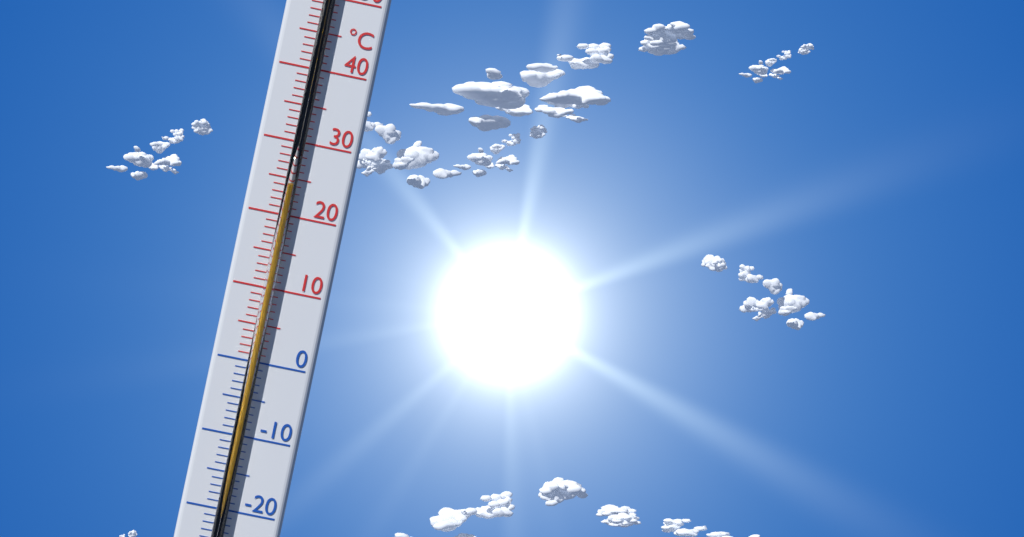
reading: 24 °C
